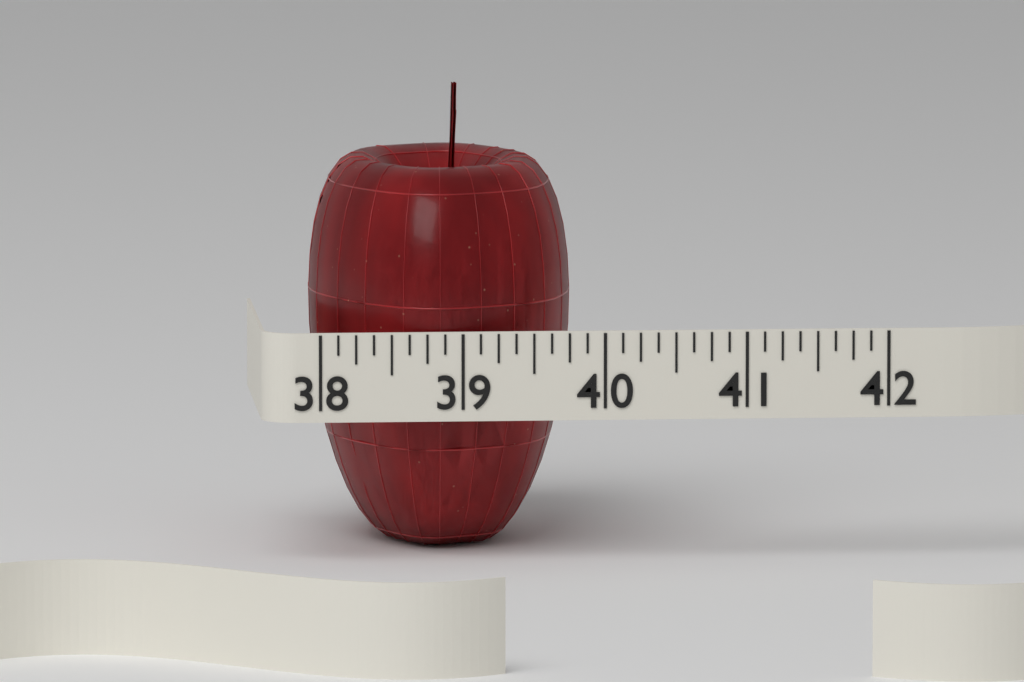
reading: 39.875 (no unit)
